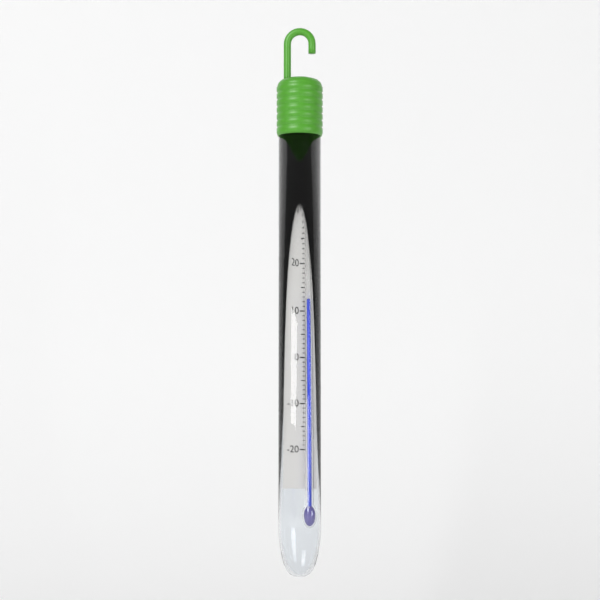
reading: 13 °C
